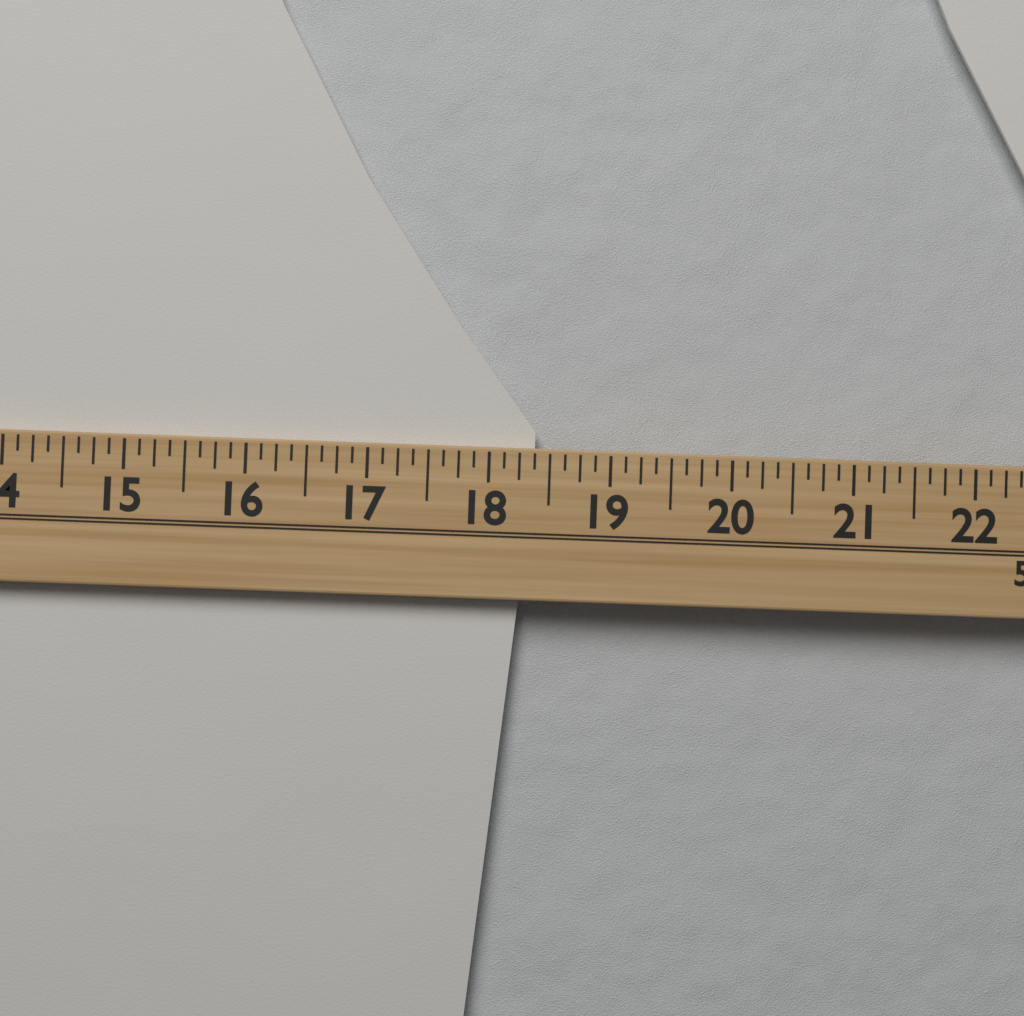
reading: 18.375 (no unit)
